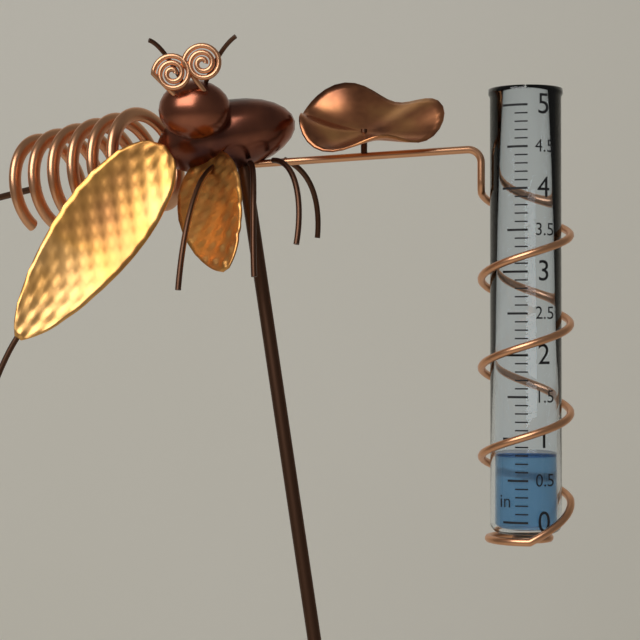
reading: 0.8 in
